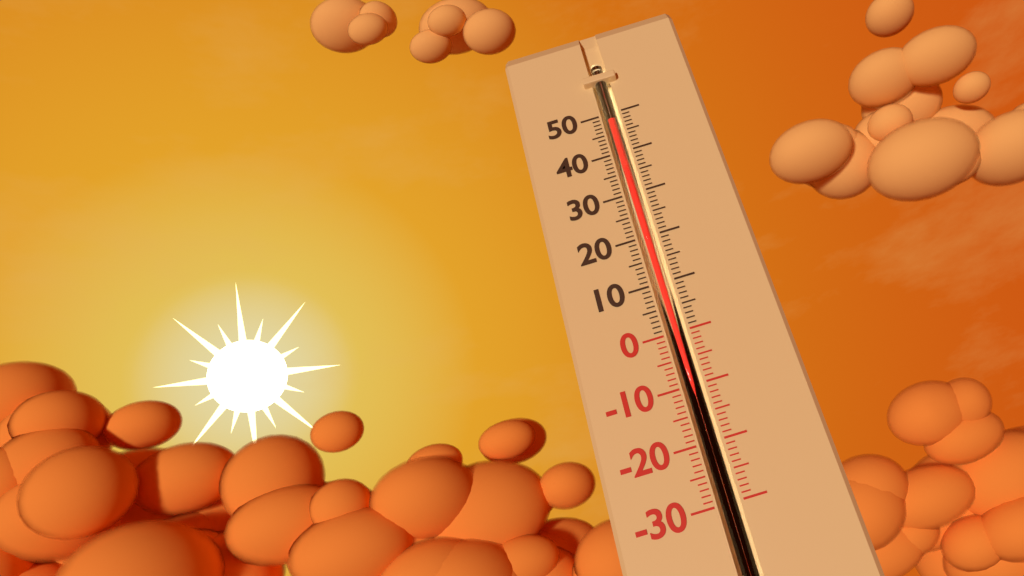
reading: 48 (no unit)
